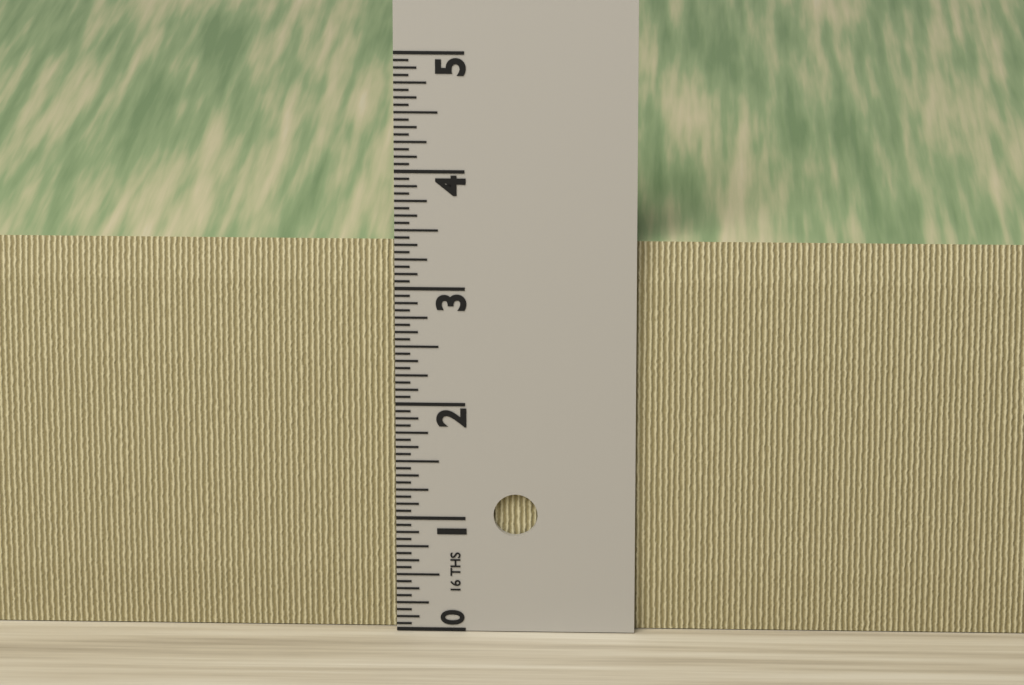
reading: 3.3750 in
